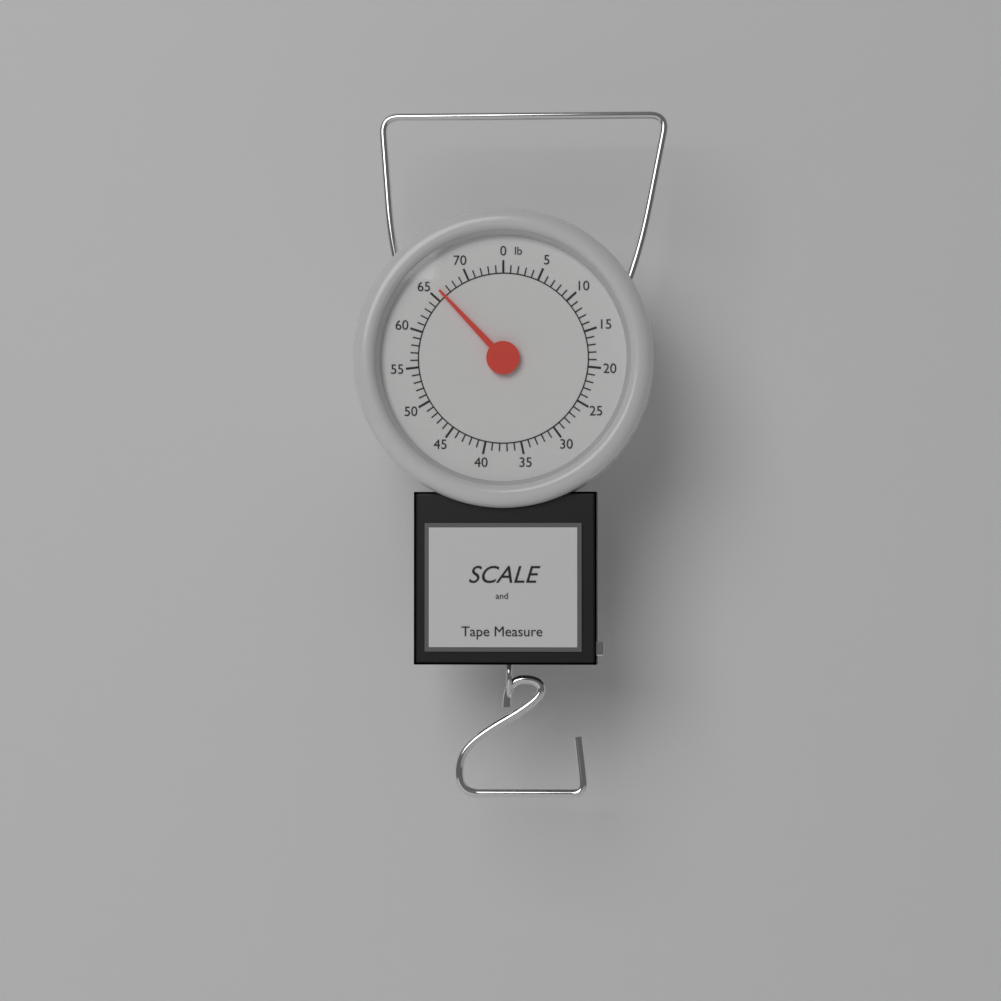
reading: 66 lb
